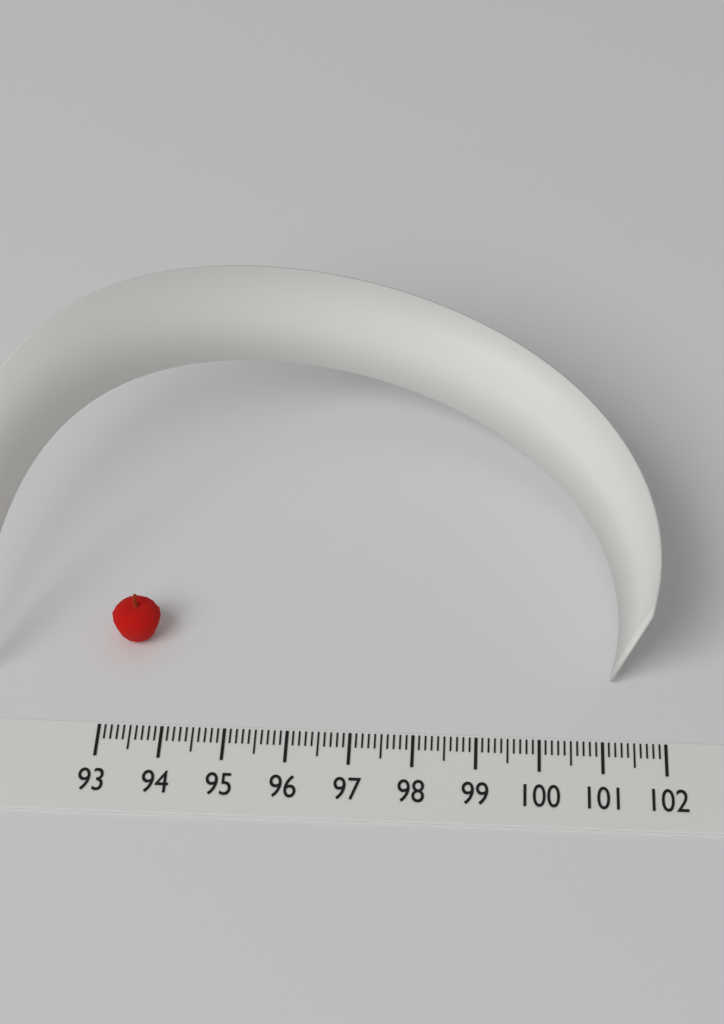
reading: 93.8 (no unit)
